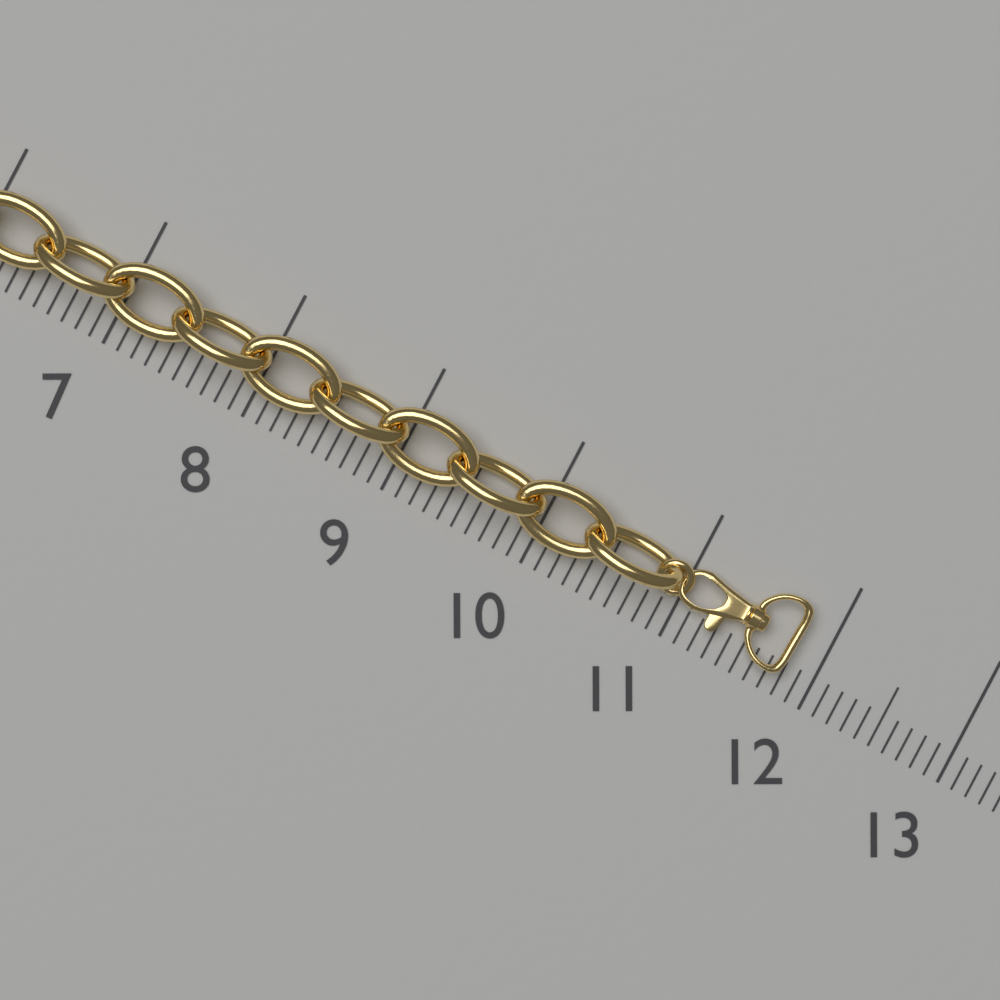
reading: 11.8 (no unit)
